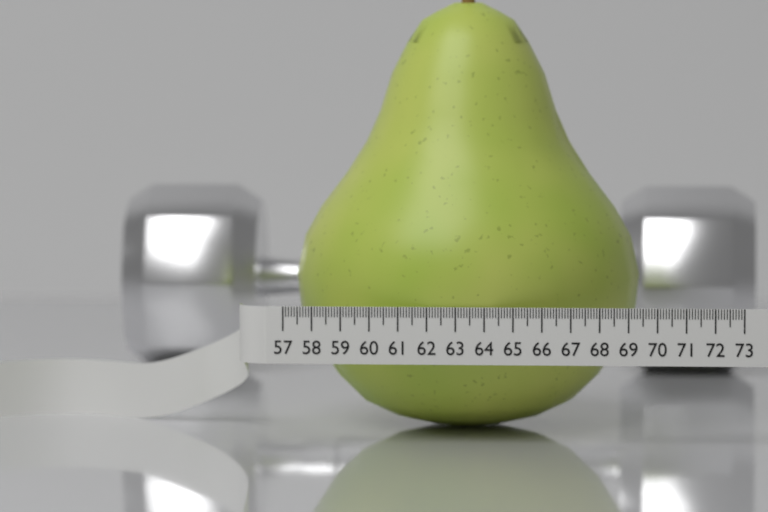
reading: 69.3 (no unit)
